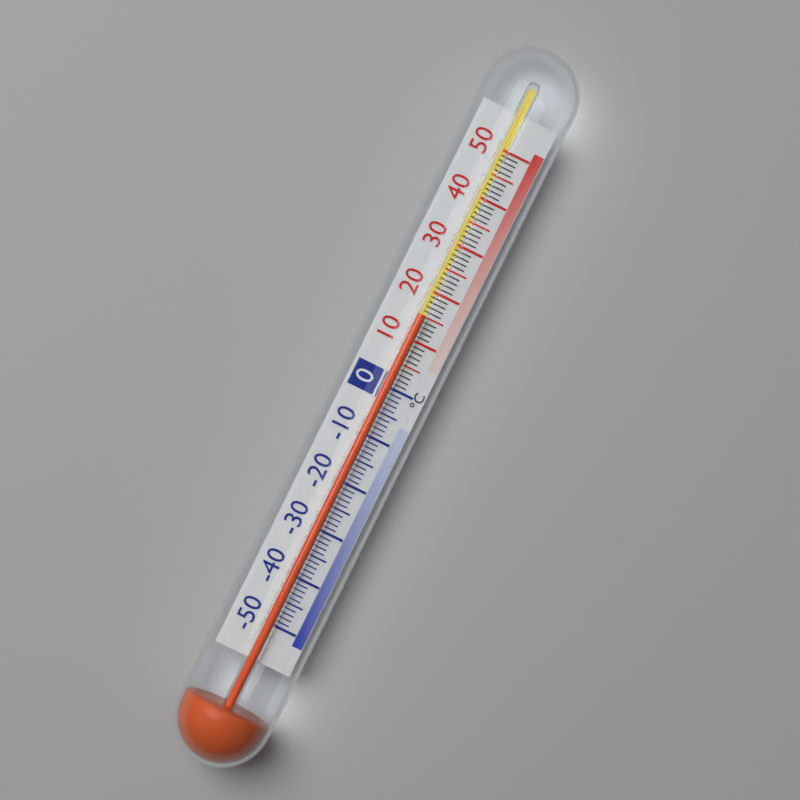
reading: 15 °C
